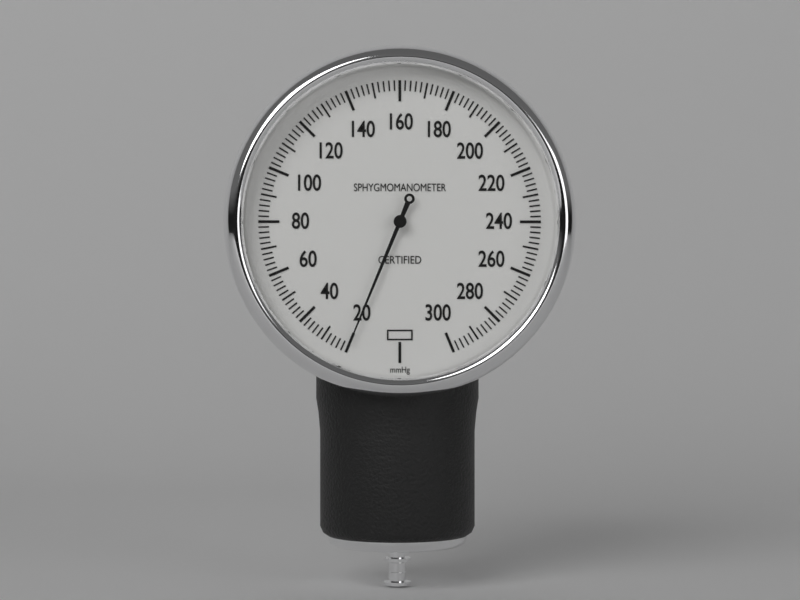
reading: 20 mmHg
